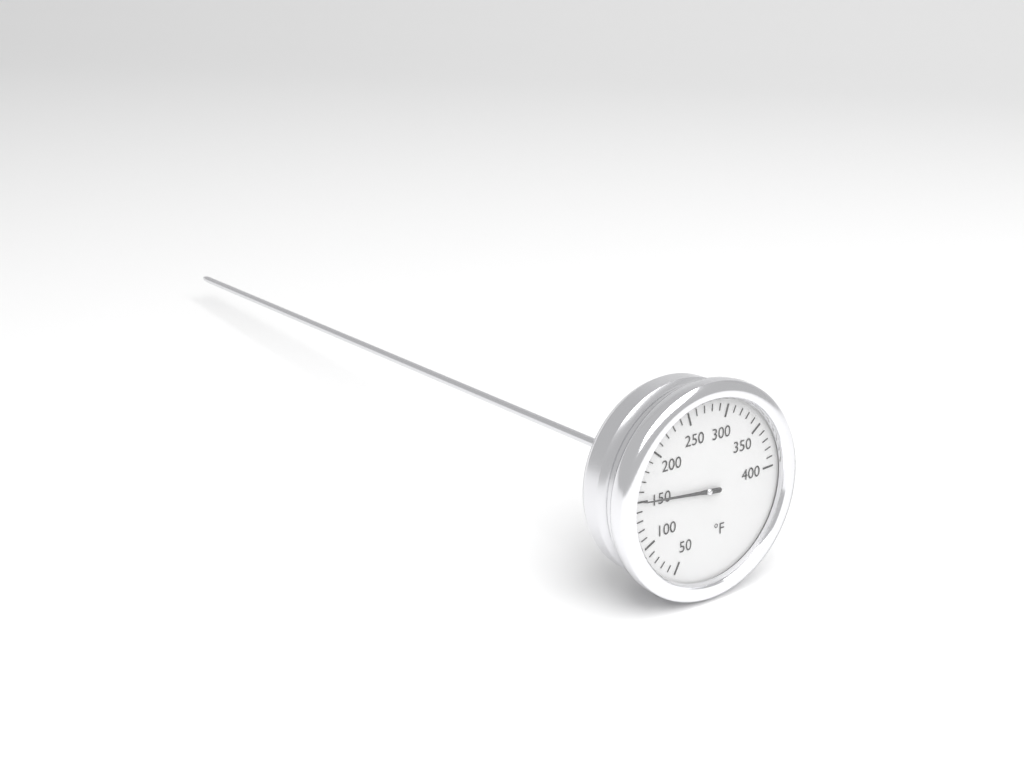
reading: 150 °F
